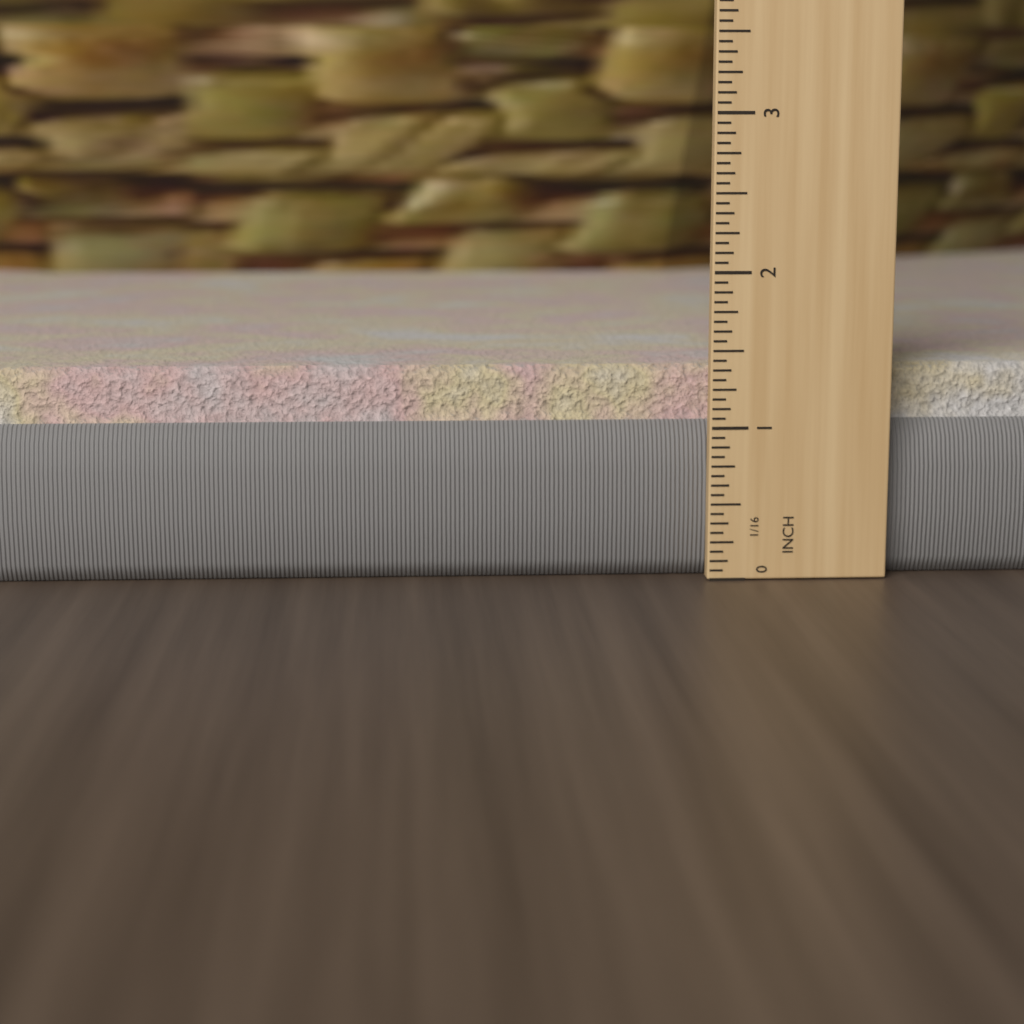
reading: 1.3750 in
